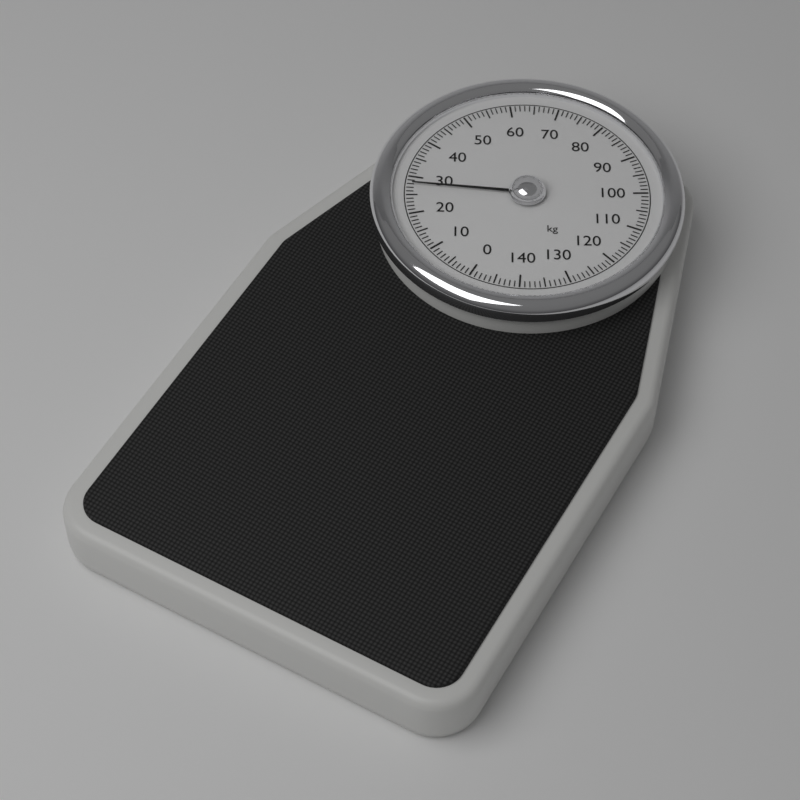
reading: 28 kg
